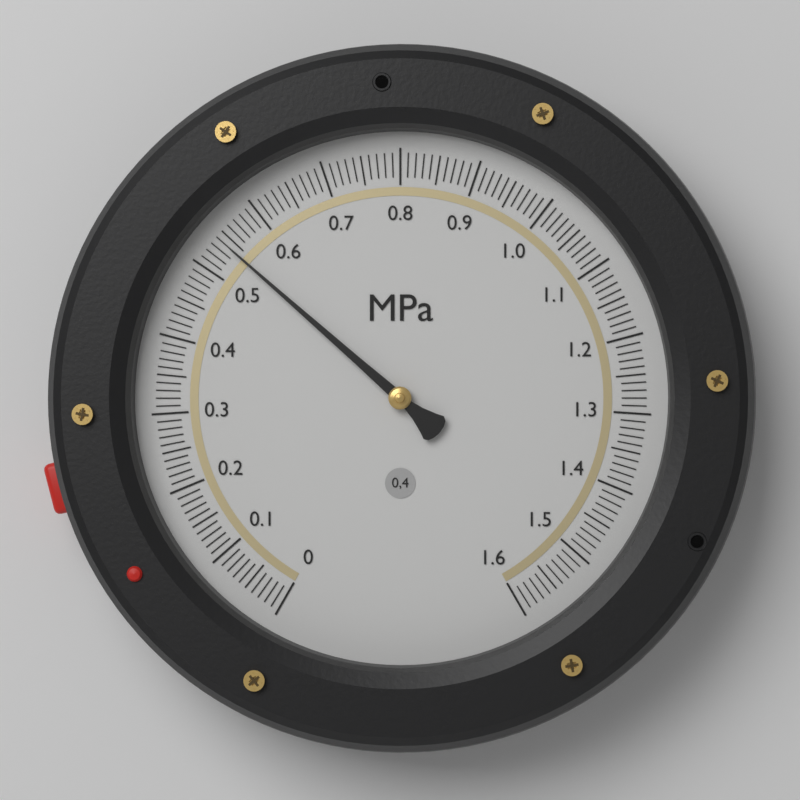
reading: 0.54 MPa
